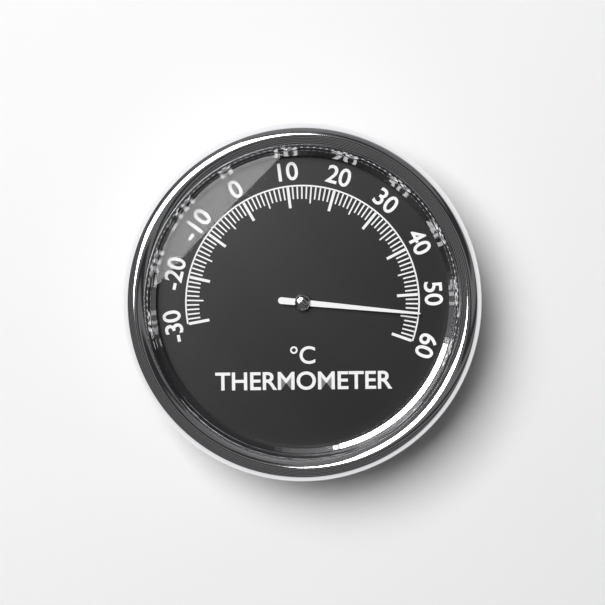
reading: 54 °C
